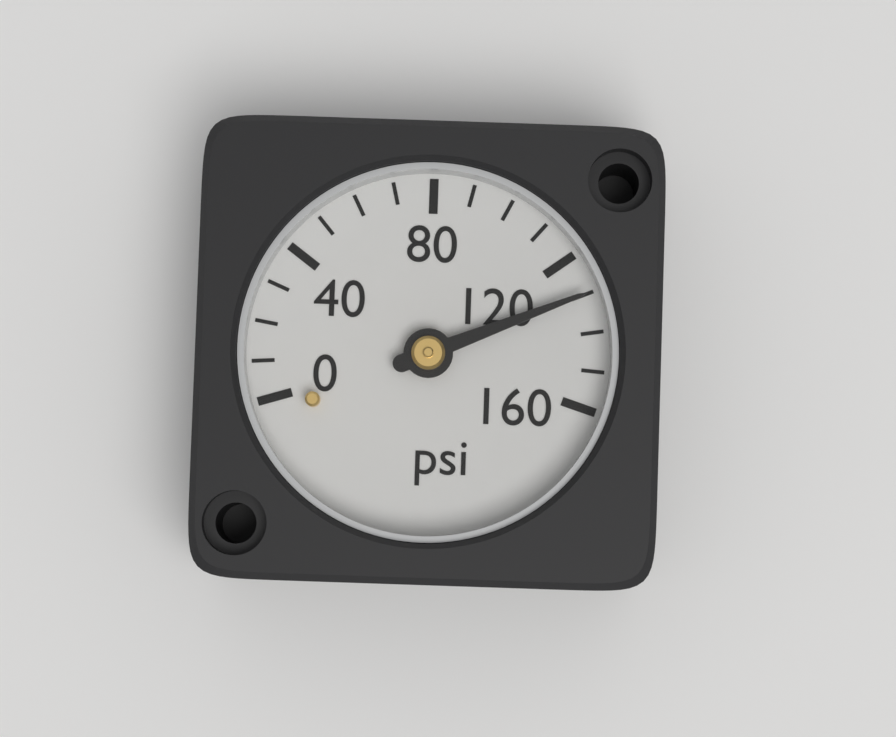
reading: 130 psi
